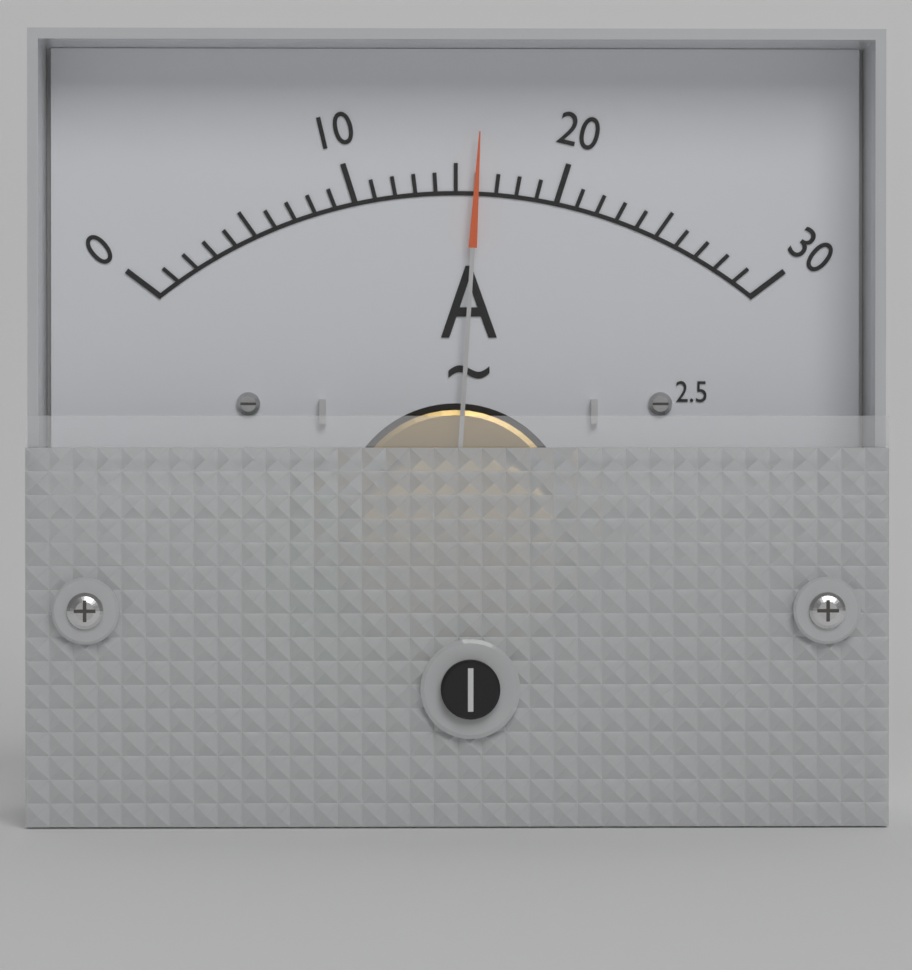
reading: 16 A
